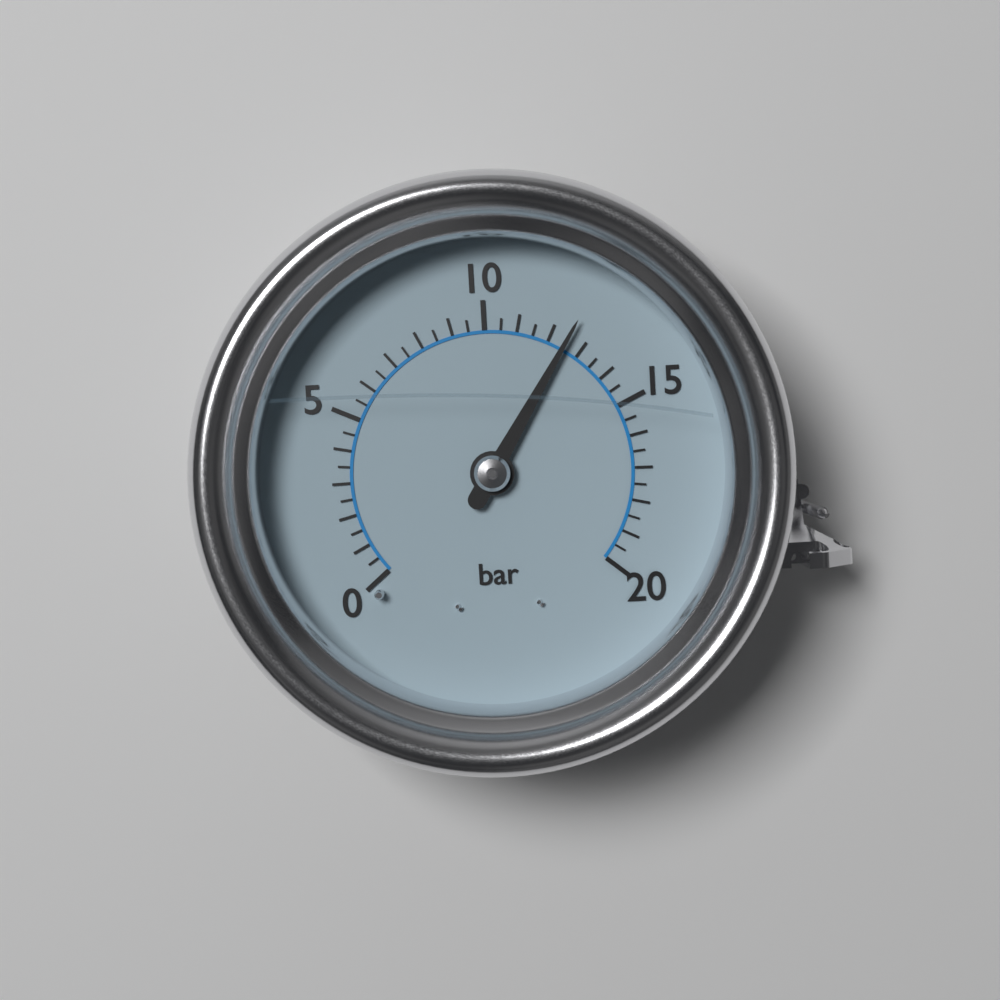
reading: 12.5 bar
